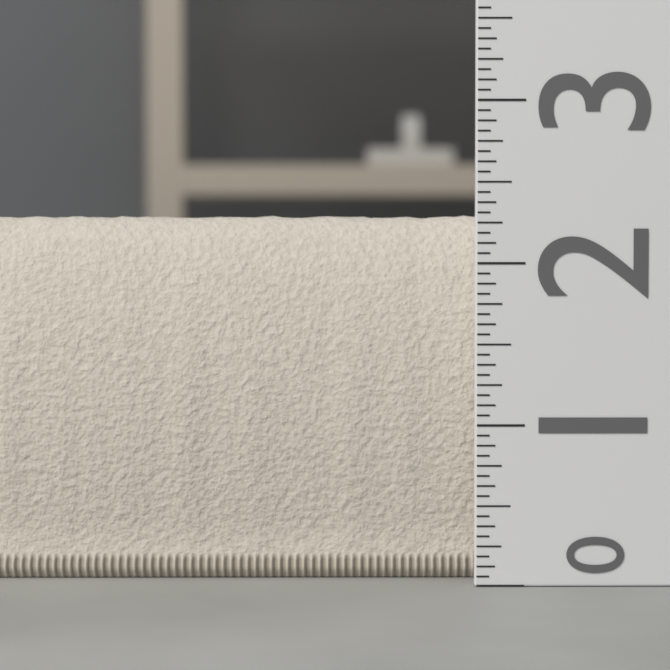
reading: 2.3125 (no unit)
